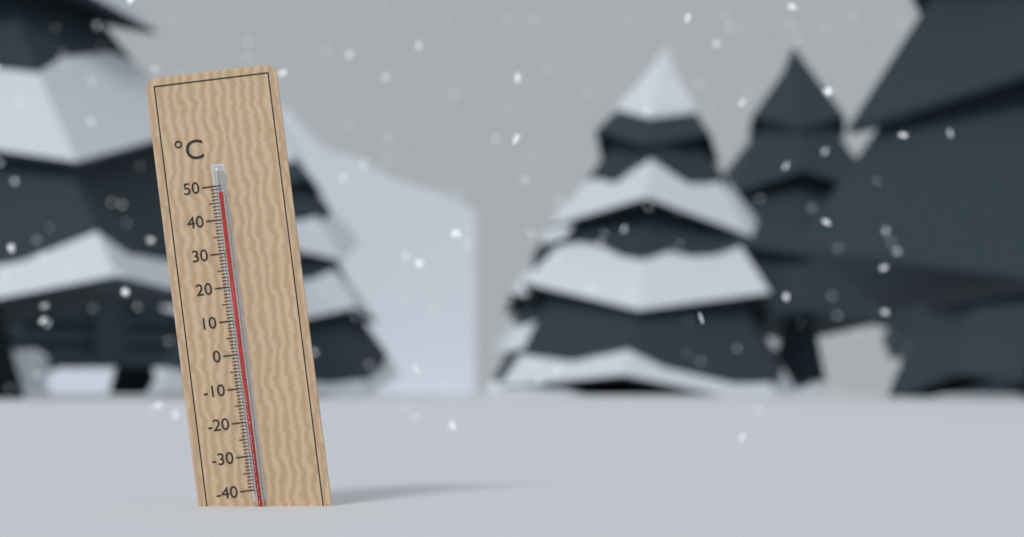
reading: 48 °C
